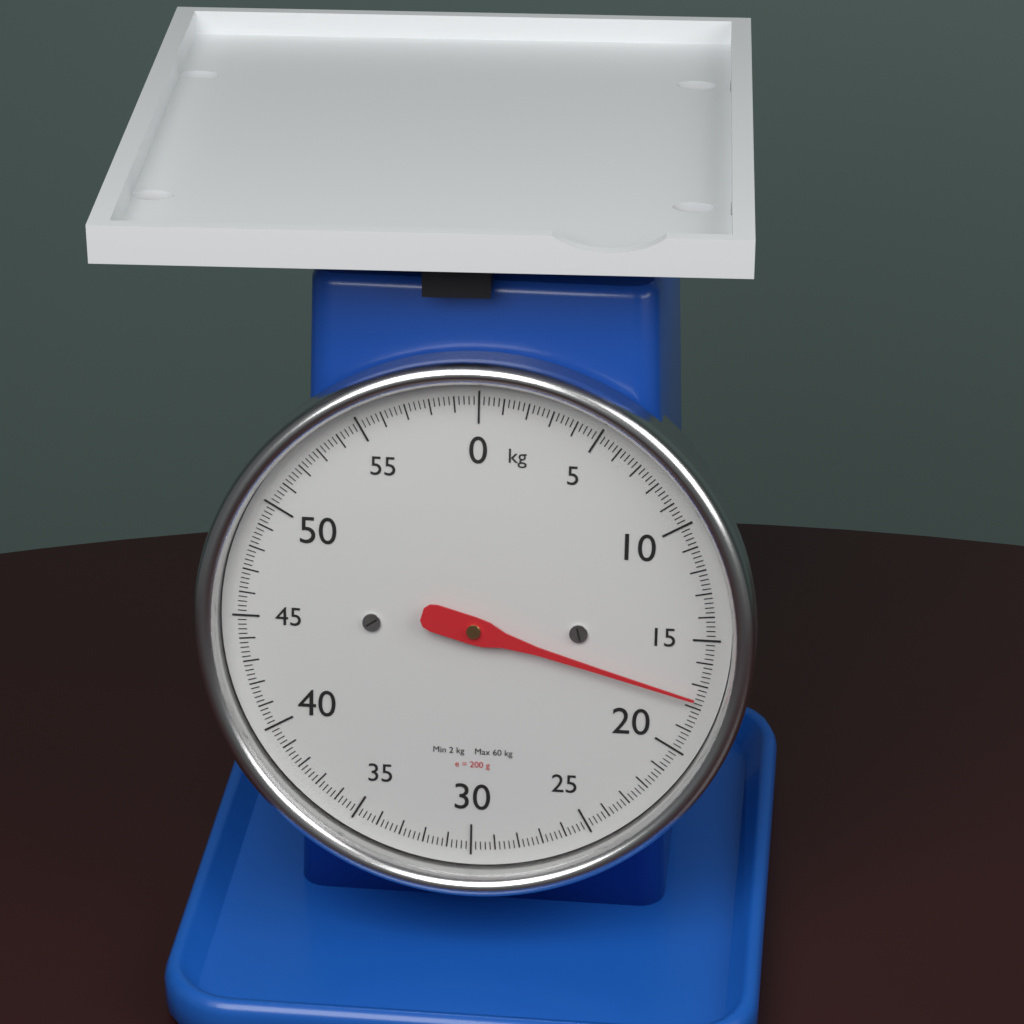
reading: 17.6 kg
